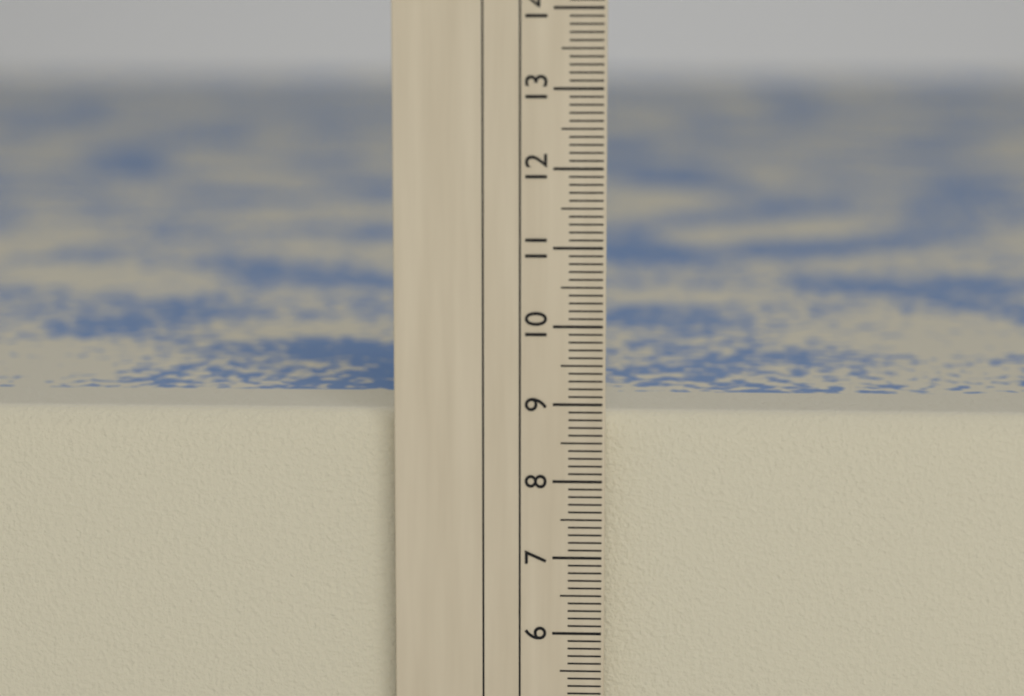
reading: 8.8 cm
